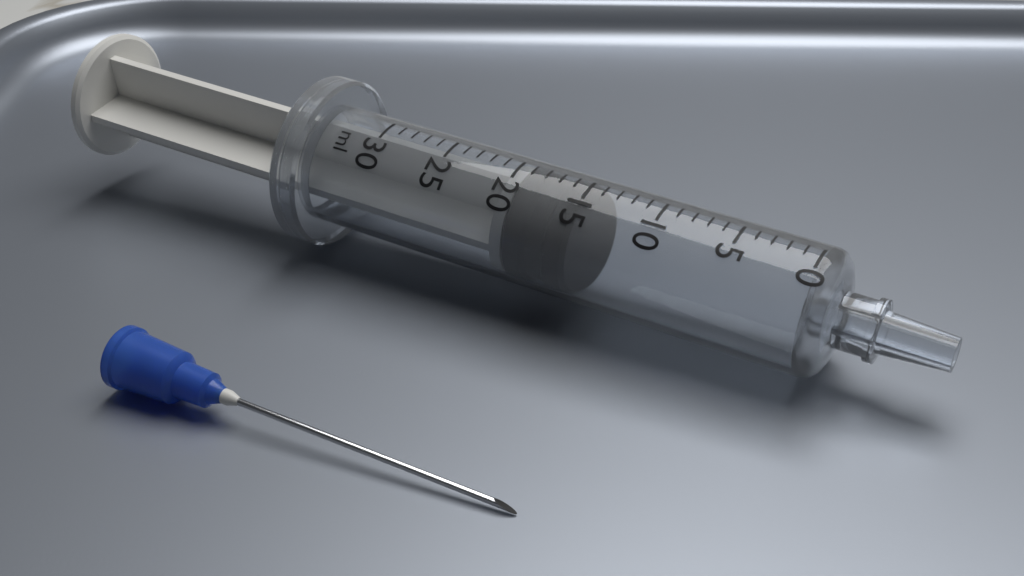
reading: 15 ml
